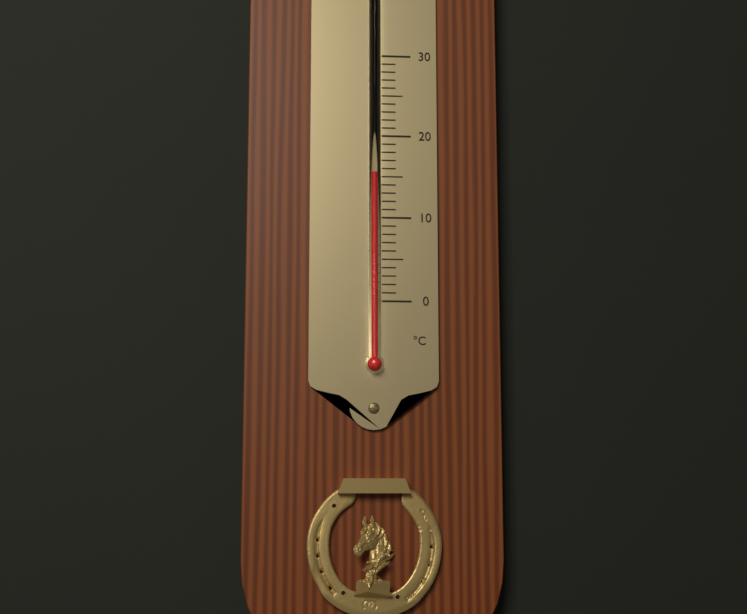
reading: 15 °C
